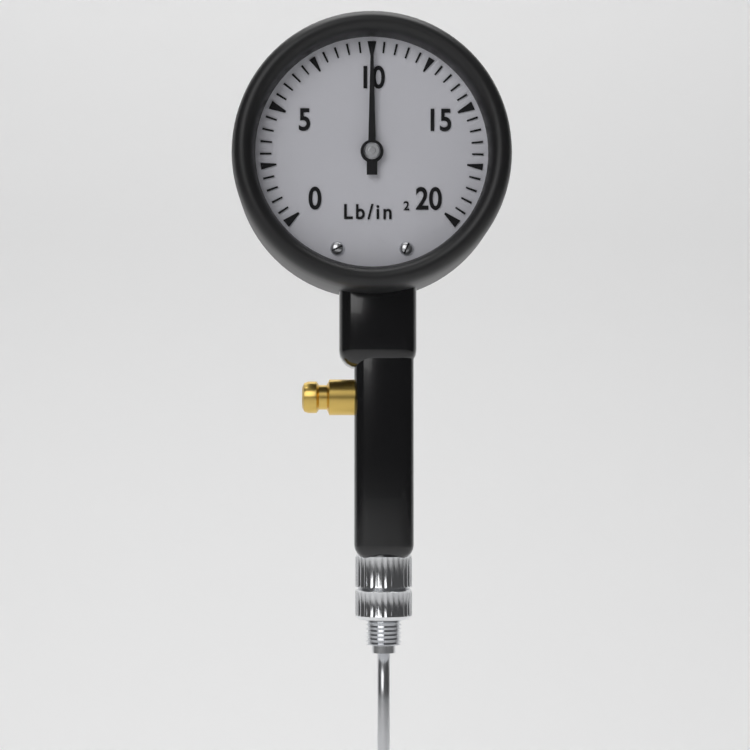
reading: 10.0 lb/in²
